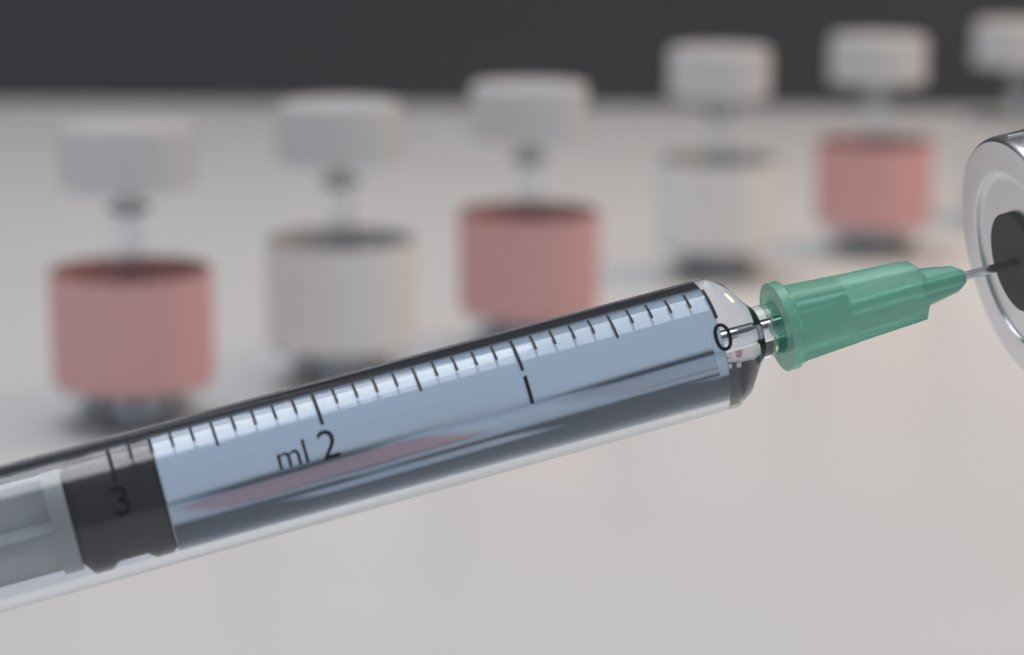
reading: 2.8 ml
